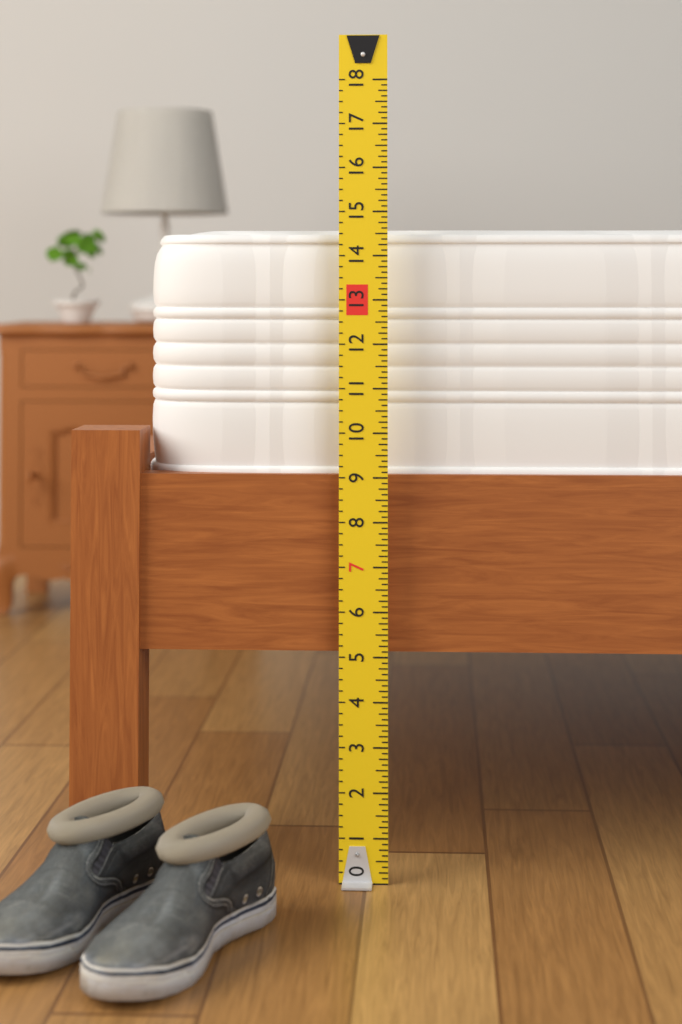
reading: 14.625 (no unit)
